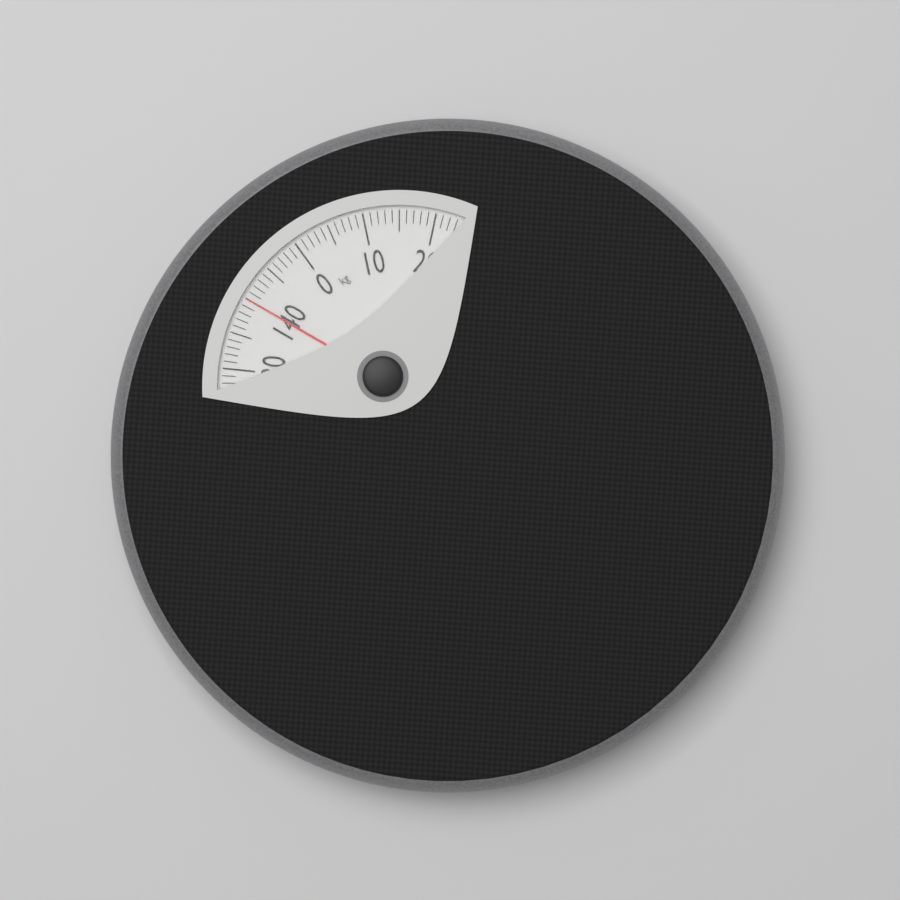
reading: 140 kg
